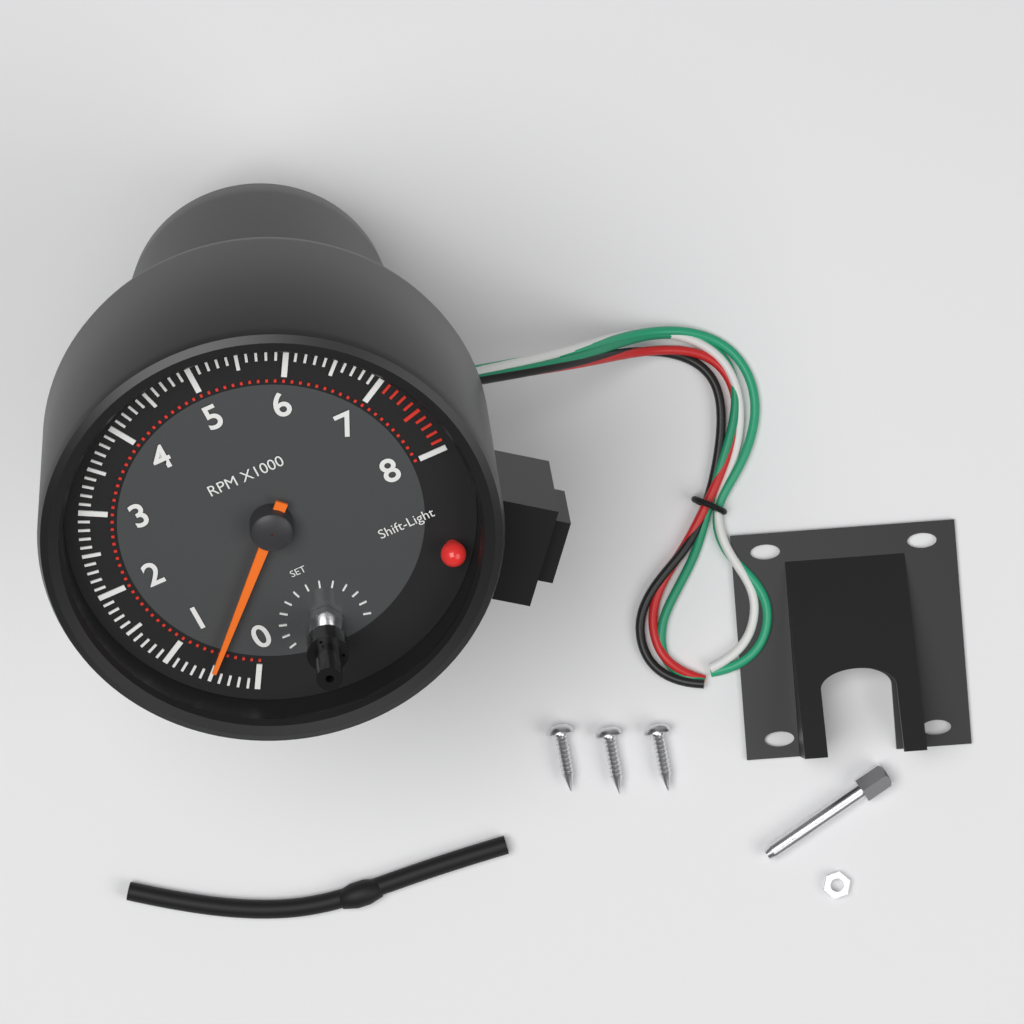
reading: 500 RPM
